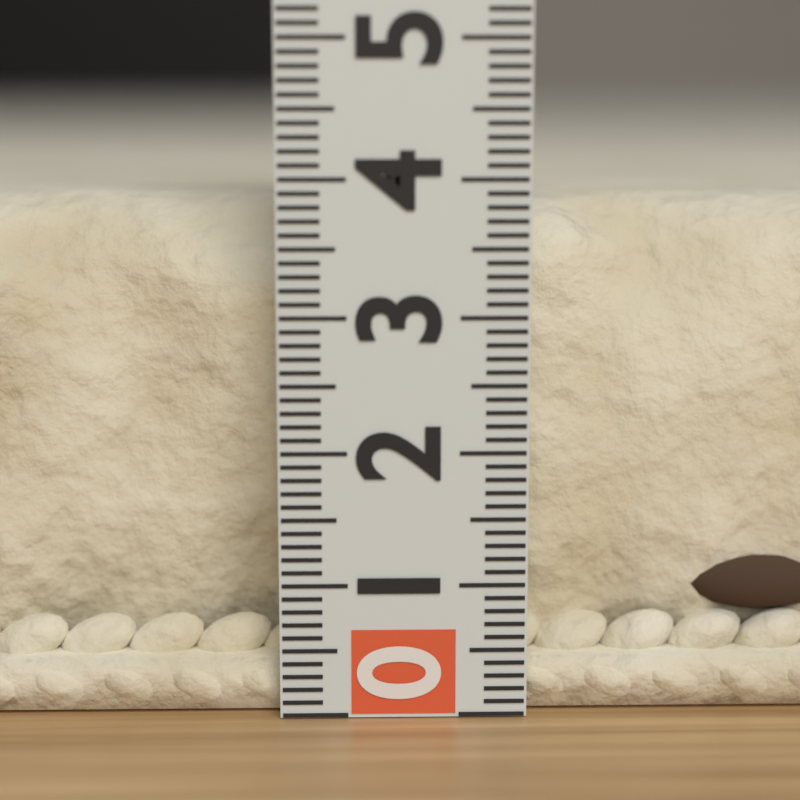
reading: 3.9 (no unit)
